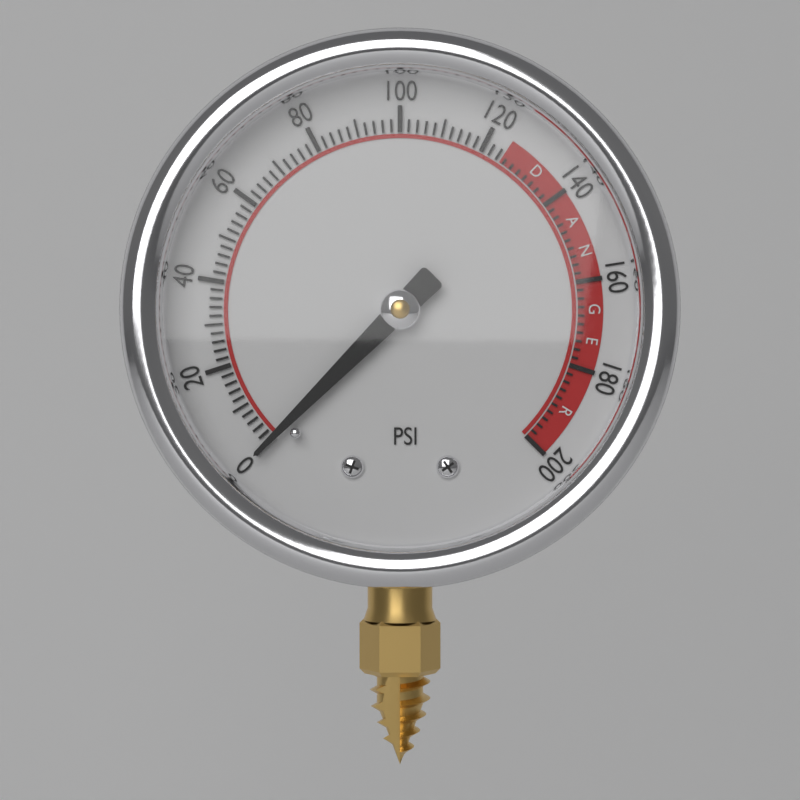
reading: 0 psi
